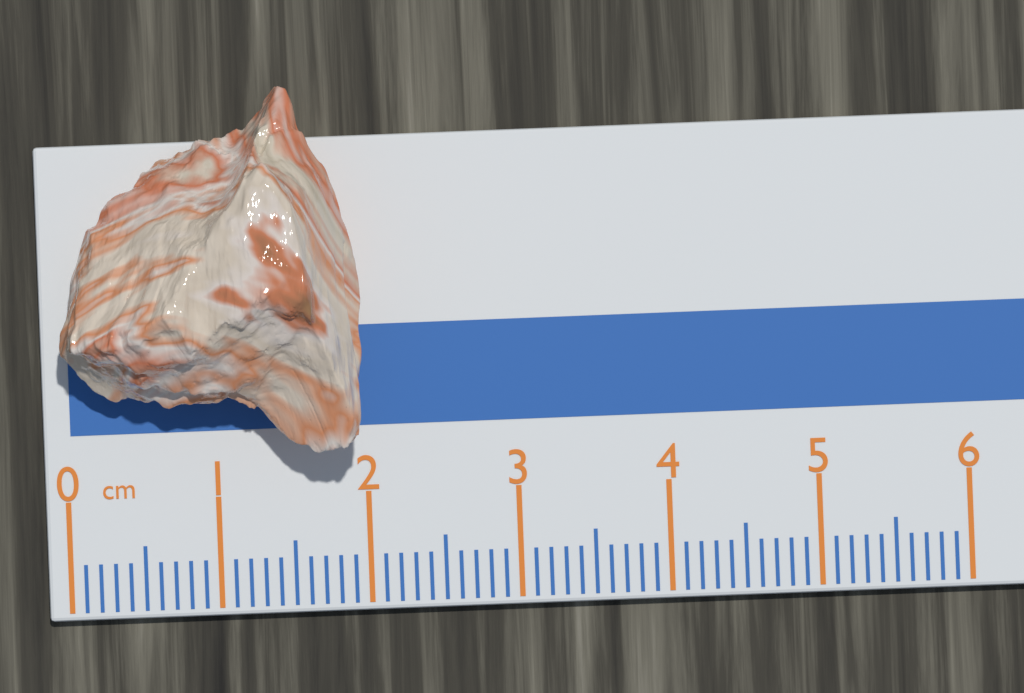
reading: 2.0 cm
